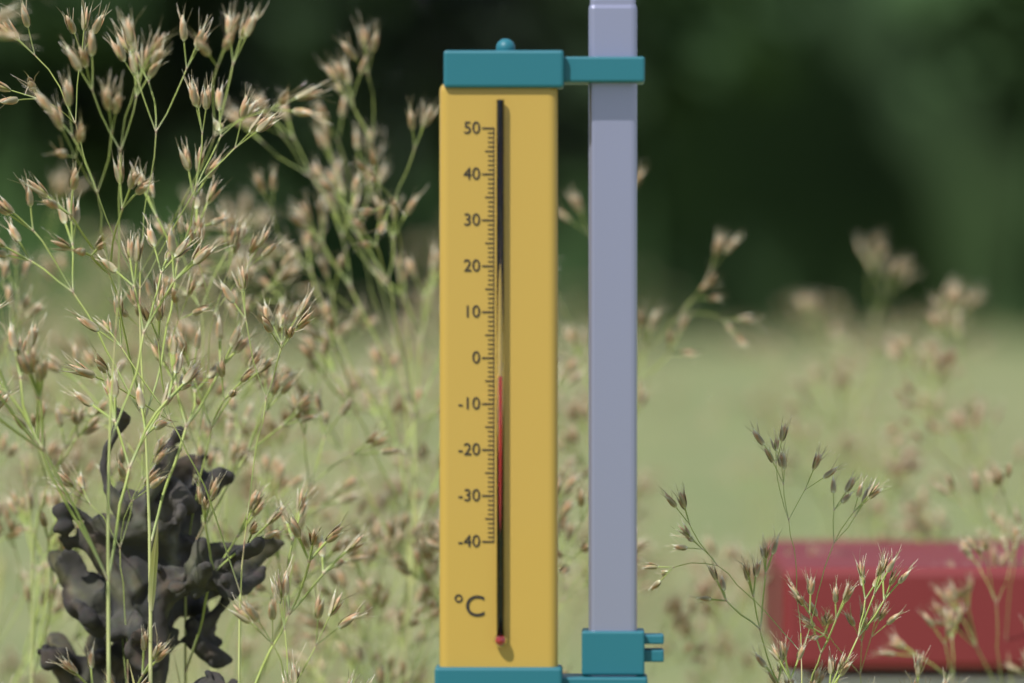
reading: -4 °C
